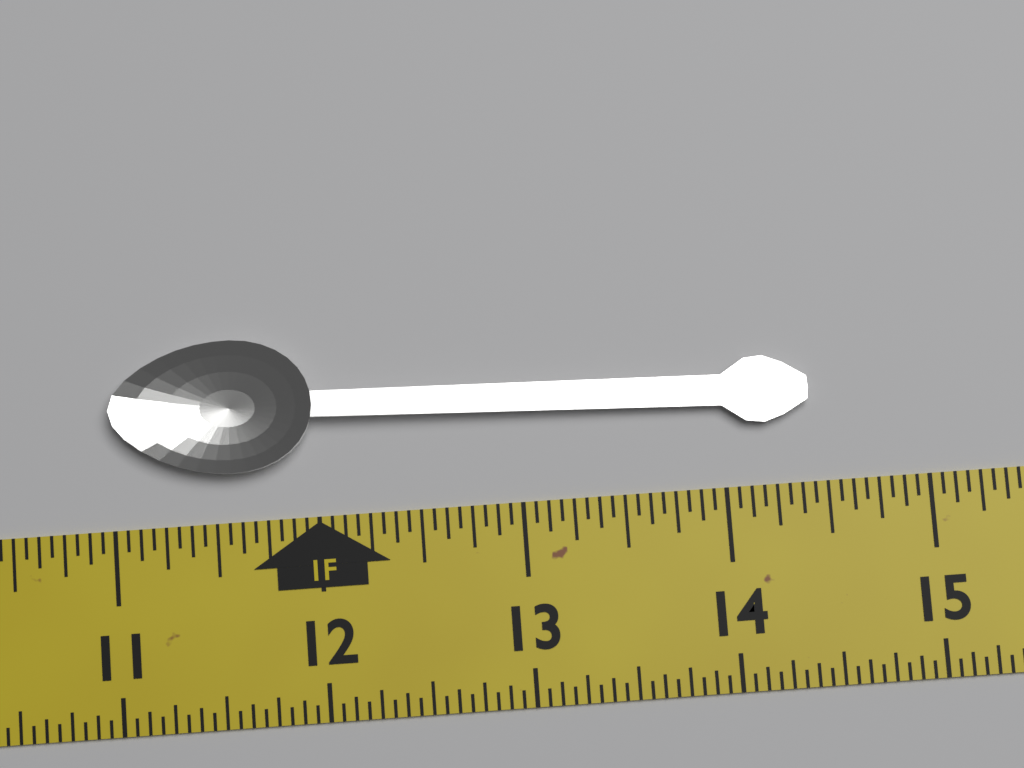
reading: 14.4375 in
